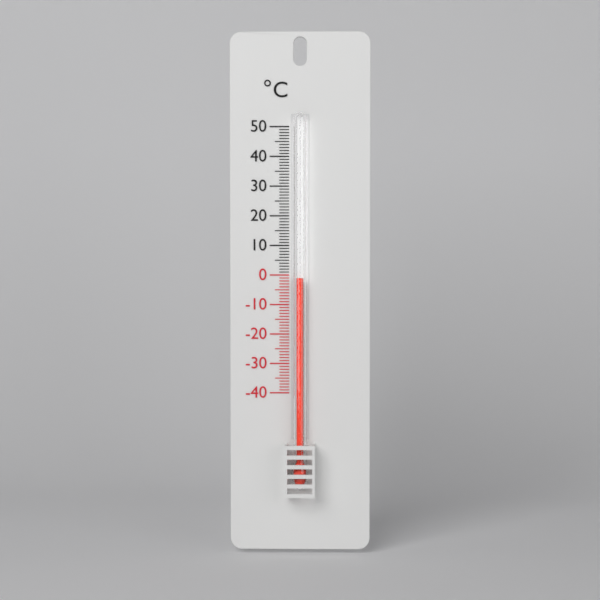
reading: -1 °C
